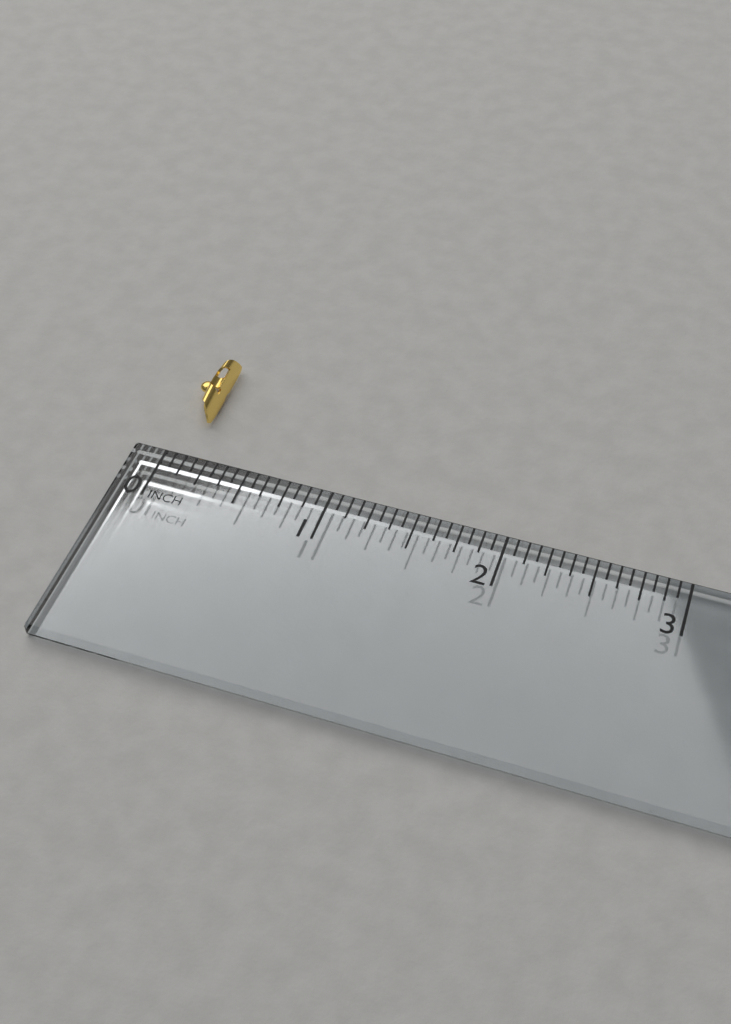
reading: 0.1250 in
